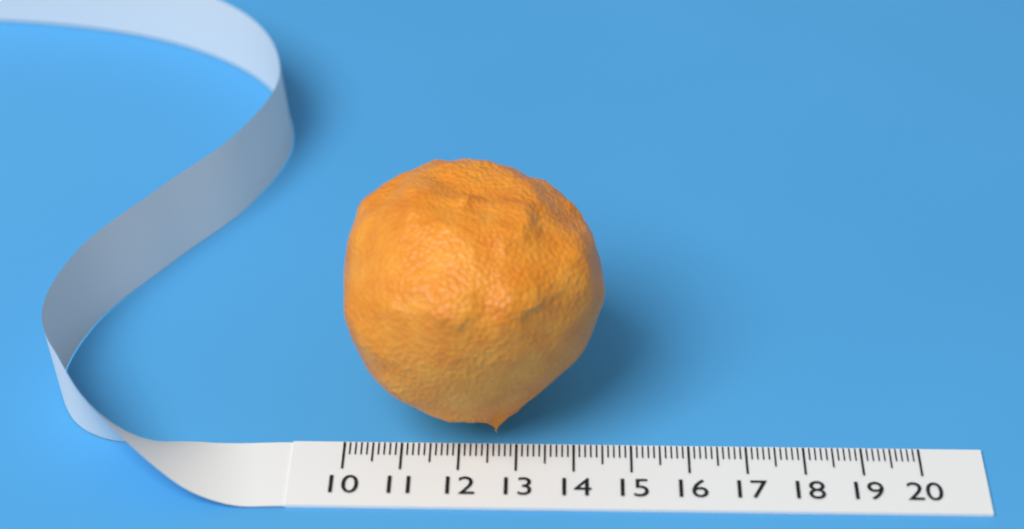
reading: 14.5 (no unit)
